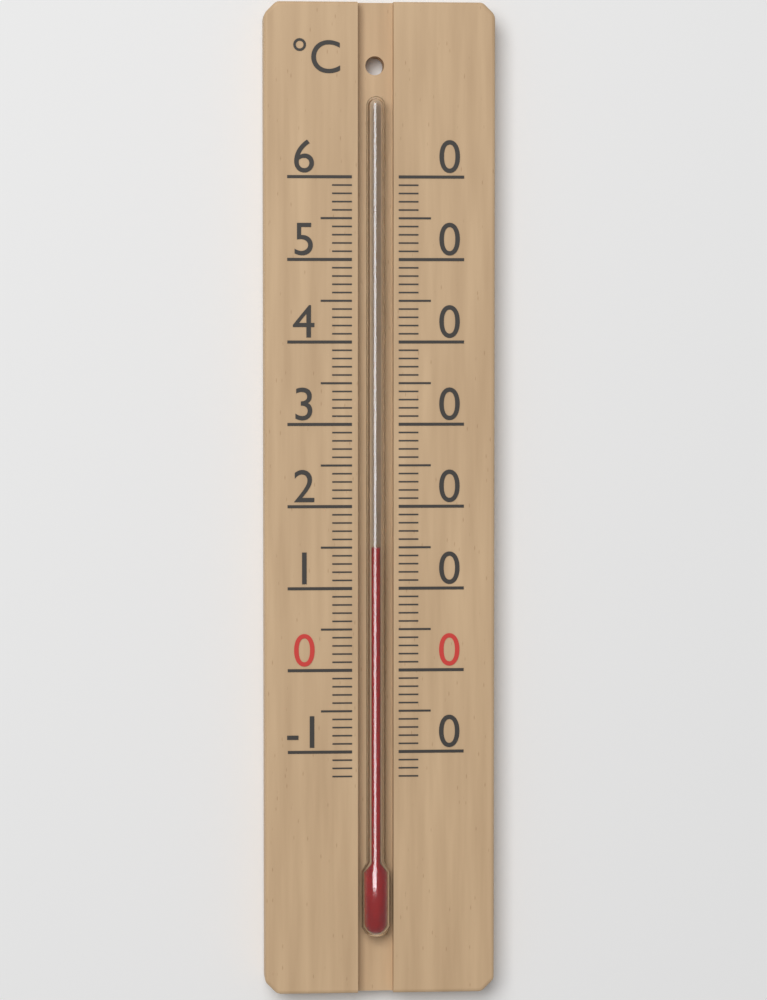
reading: 15 °C
